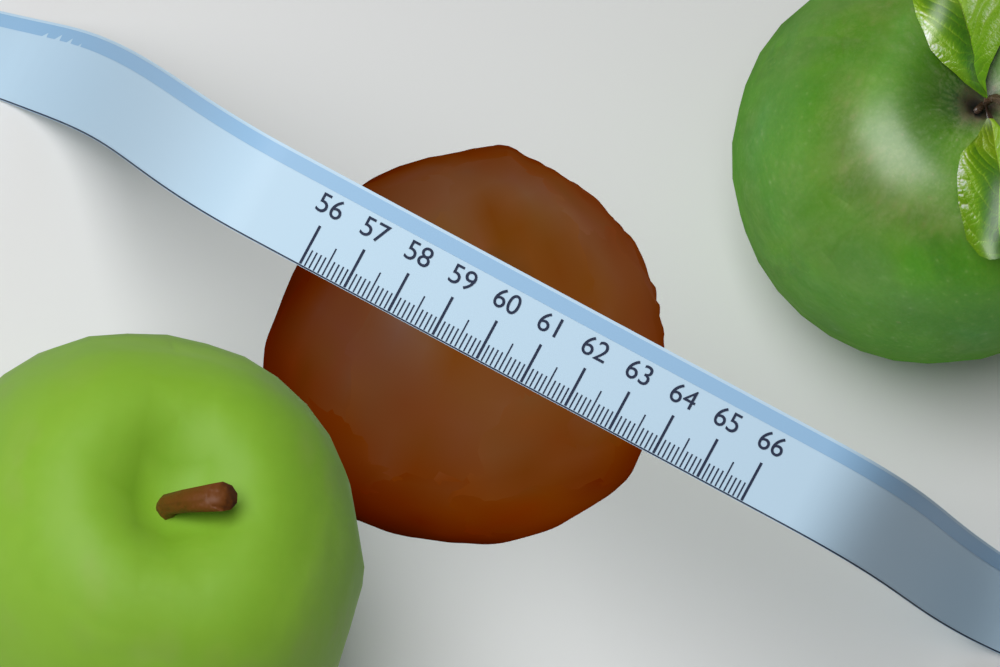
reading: 64.0 (no unit)
